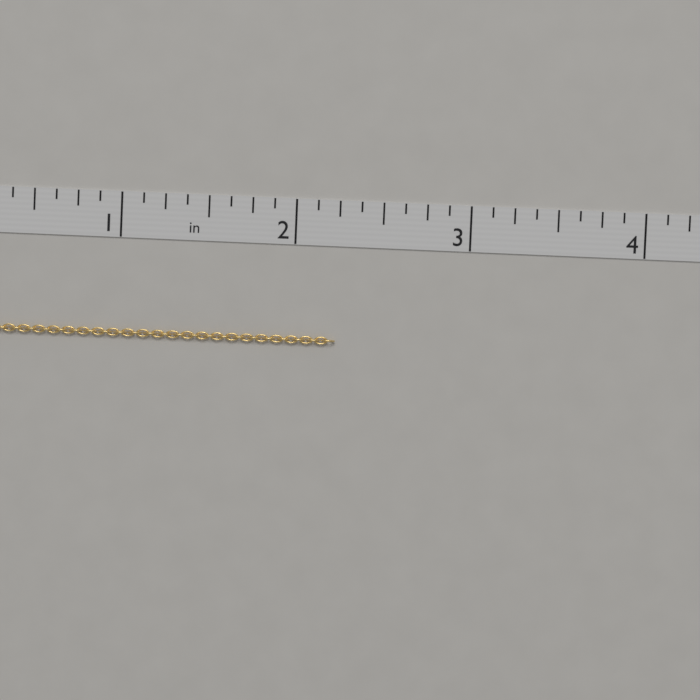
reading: 2.250 in
